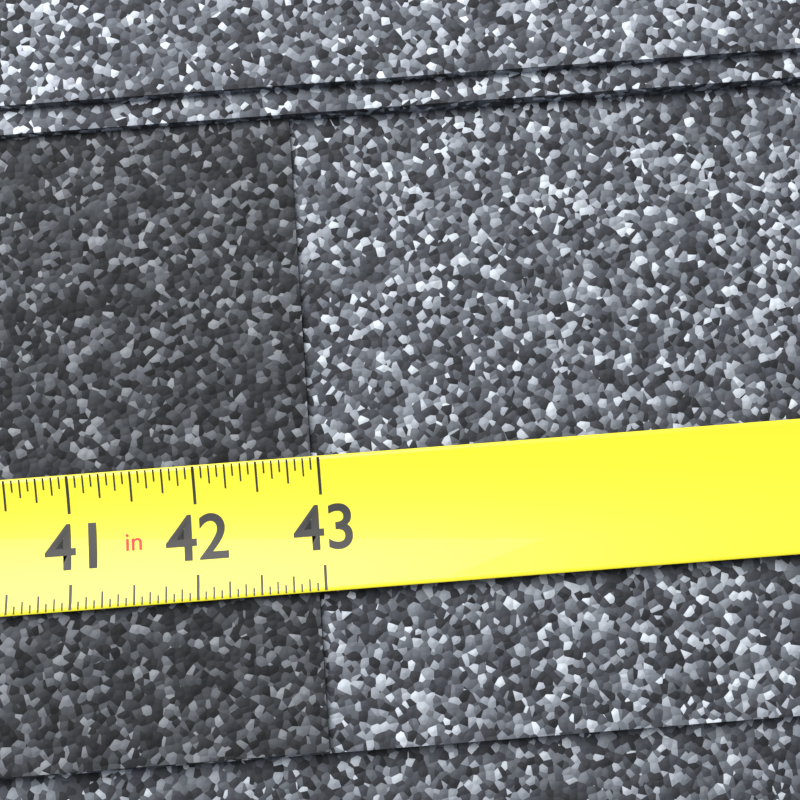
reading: 42.9375 in
